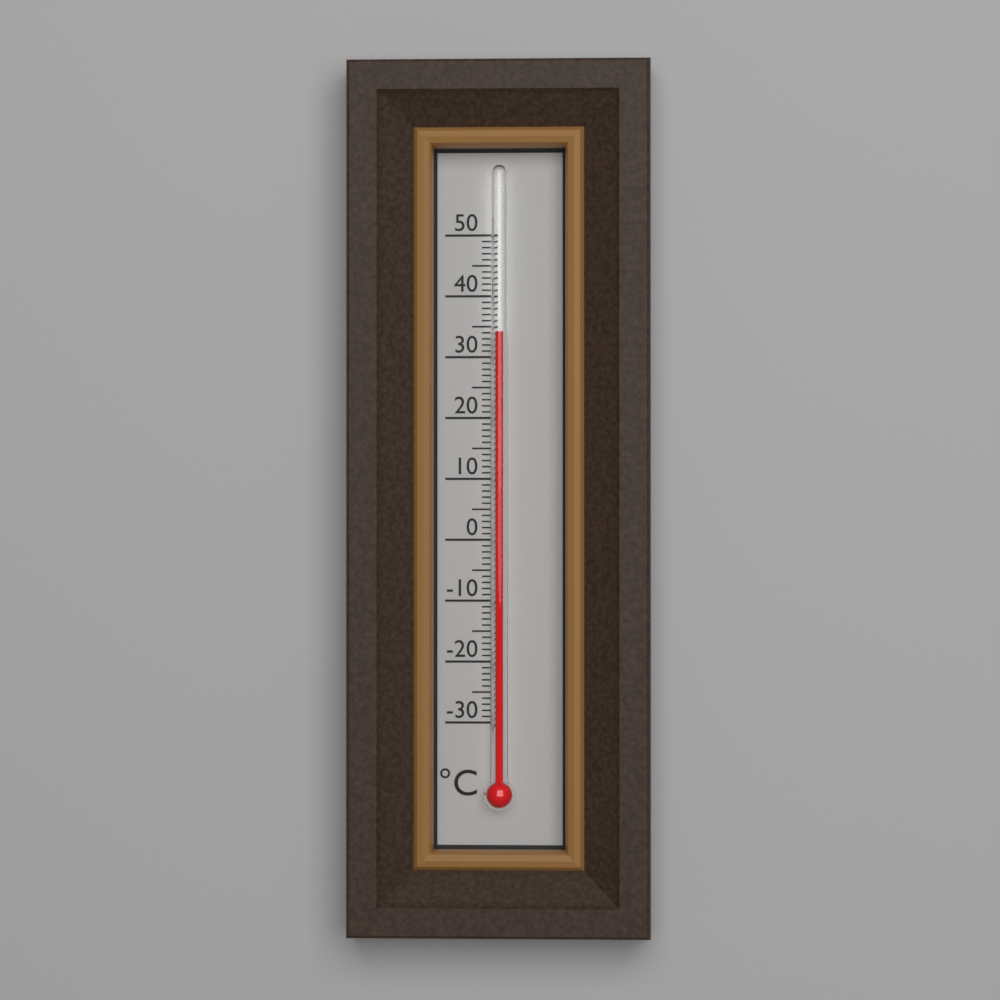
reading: 34 °C
